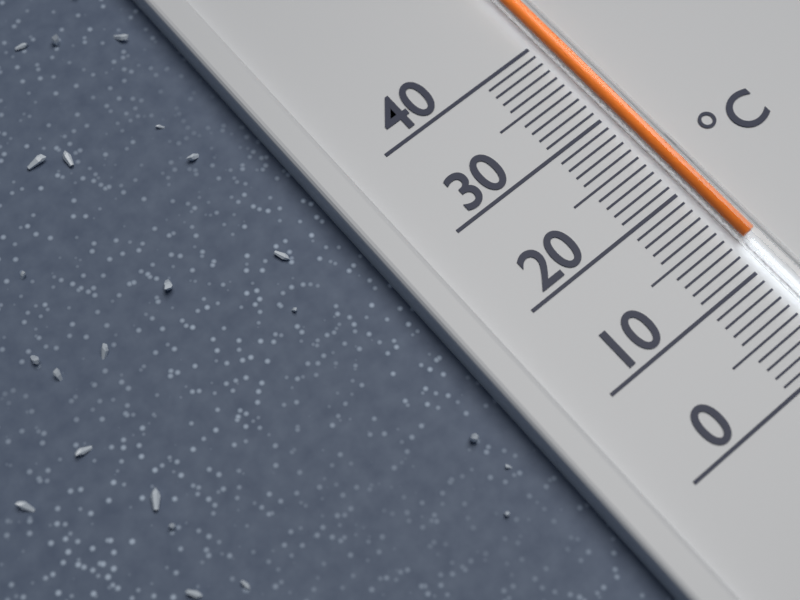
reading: 13 °C
